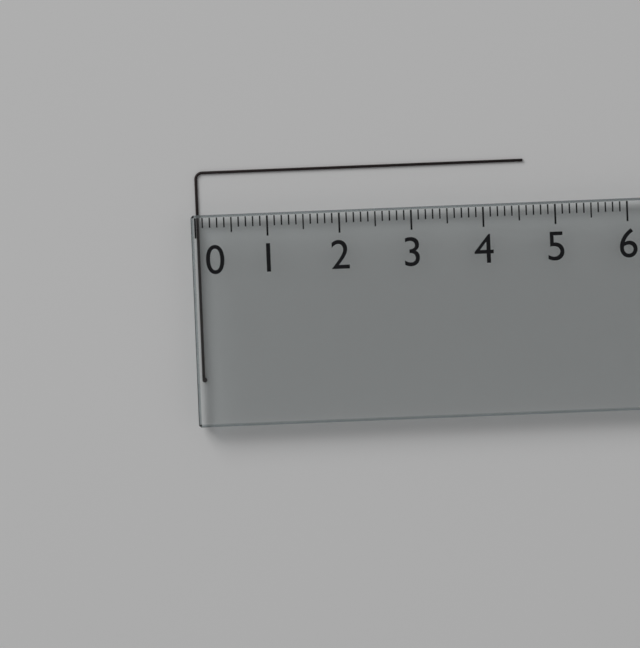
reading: 4.6 (no unit)
